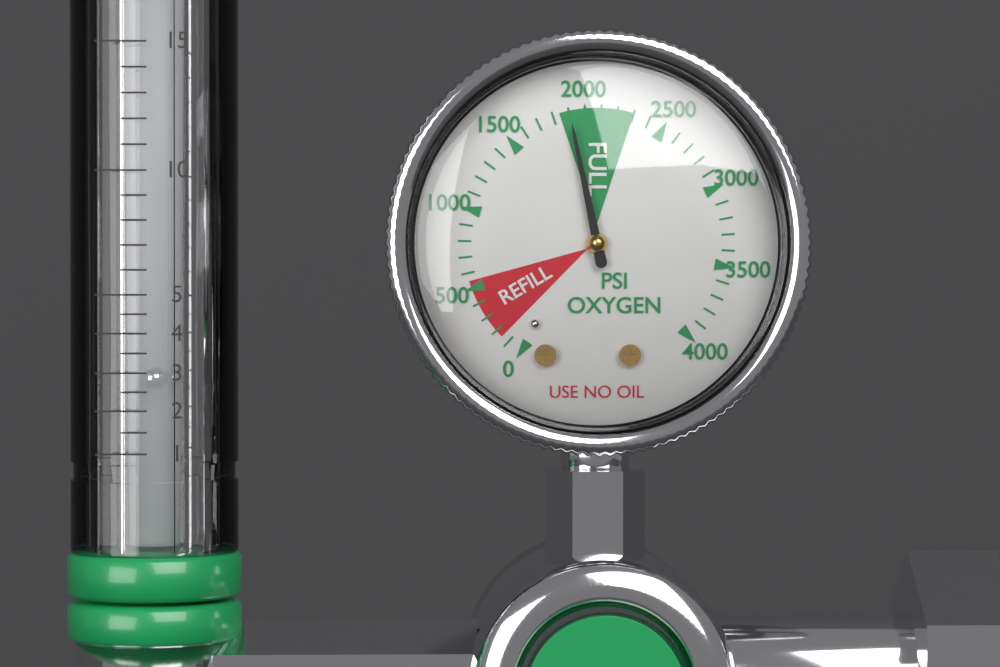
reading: 1900 psi
